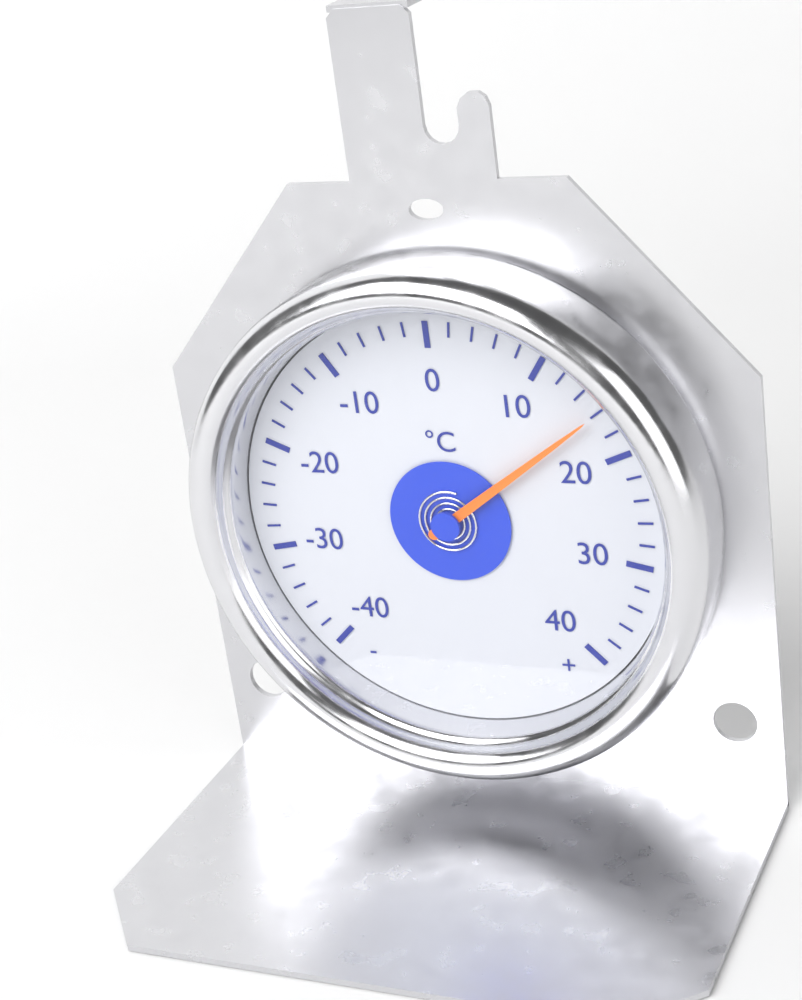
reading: 16 °C
